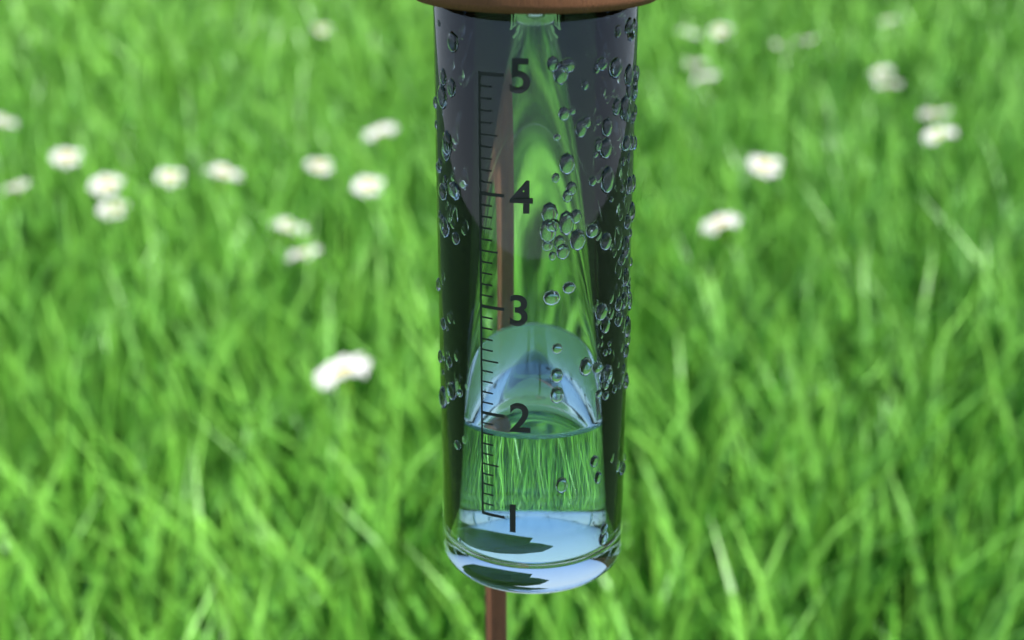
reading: 1.8 (no unit)
